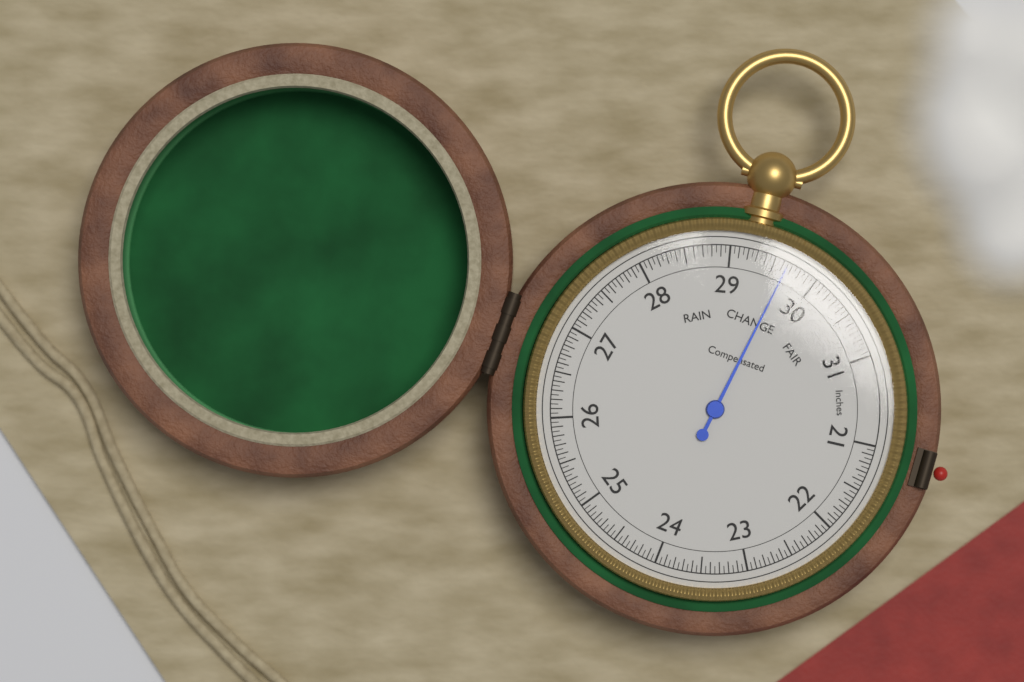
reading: 29.65 inHg
